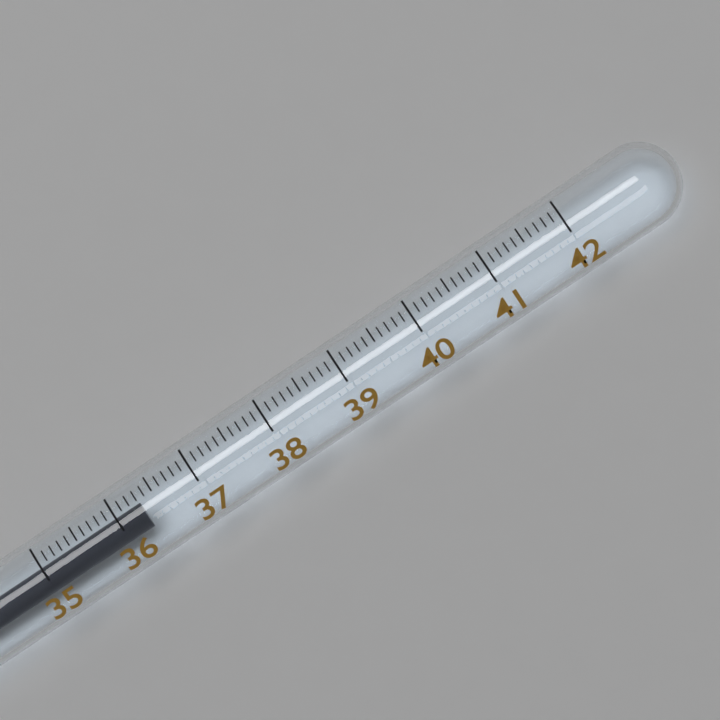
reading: 36.3 (no unit)
